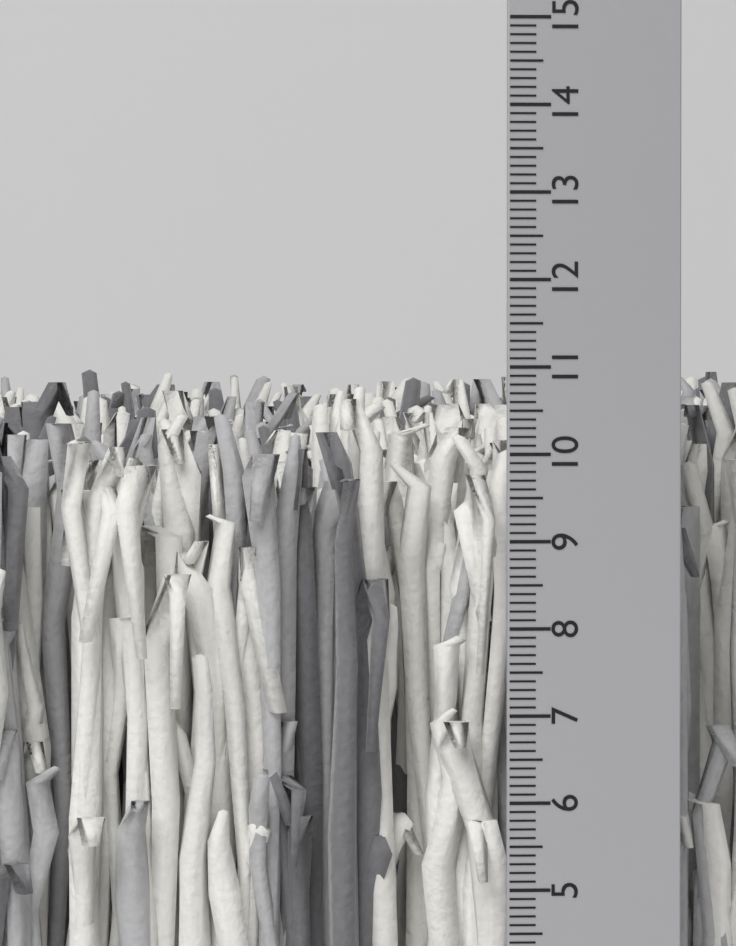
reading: 10.9 cm
